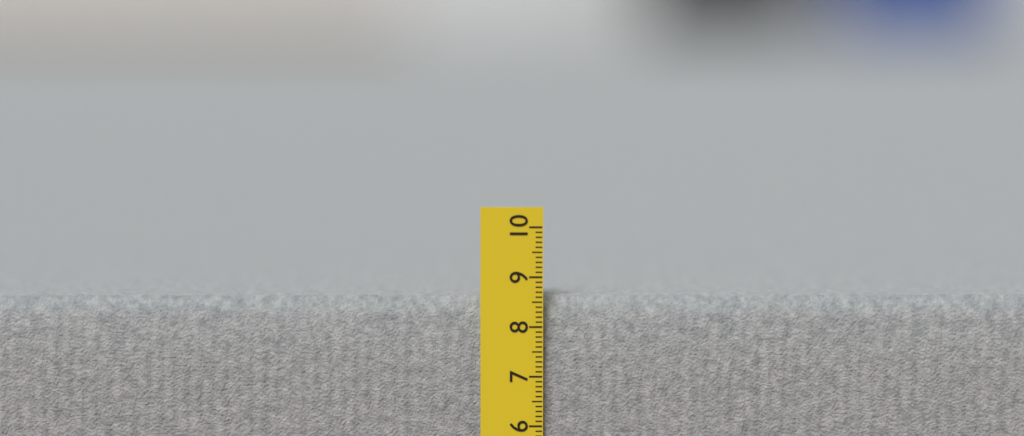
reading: 8.6 cm
